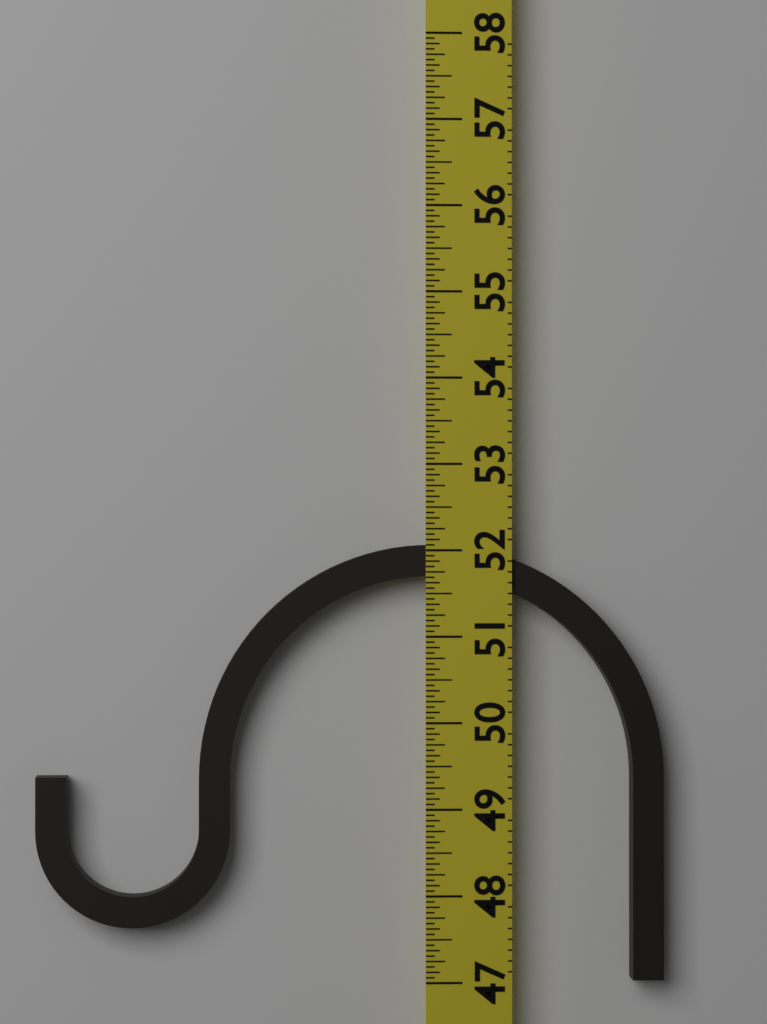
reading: 52.0625 (no unit)
